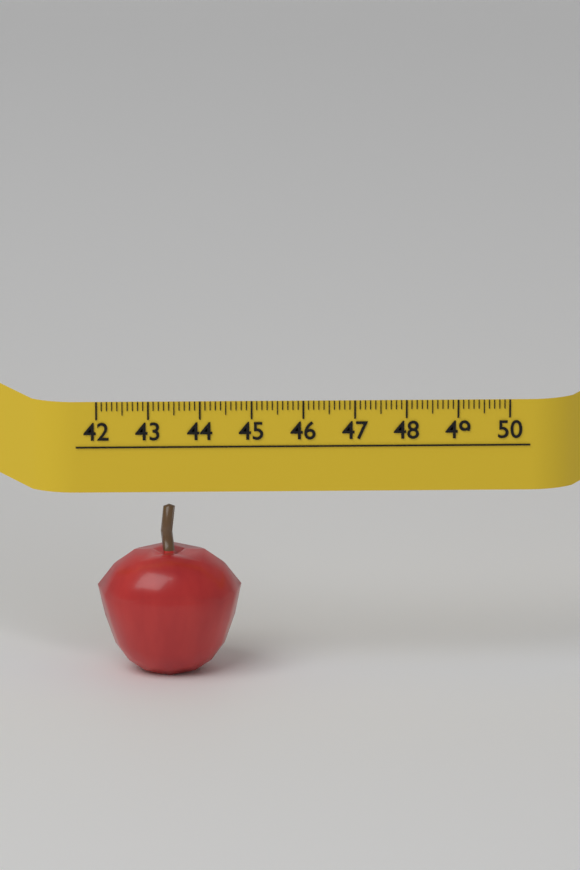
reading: 44.8 (no unit)
